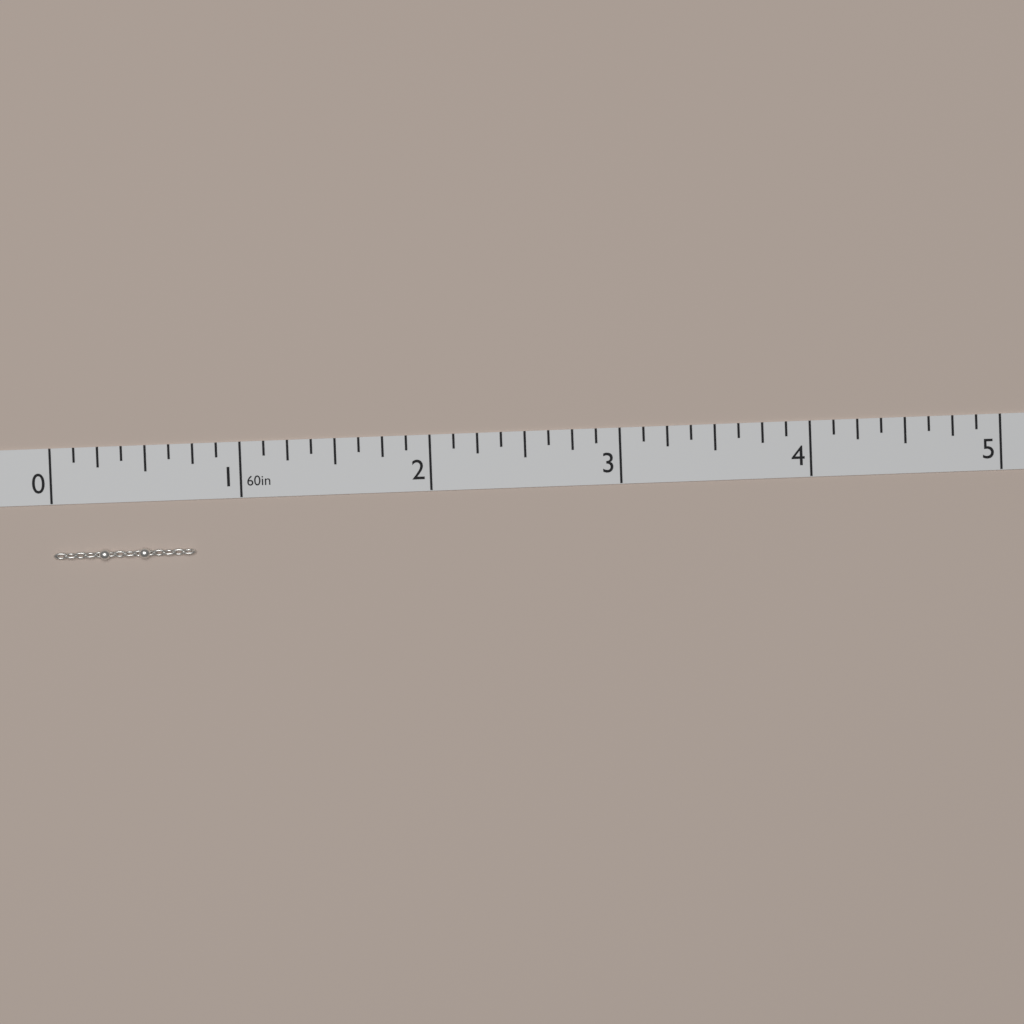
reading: 0.750 in
